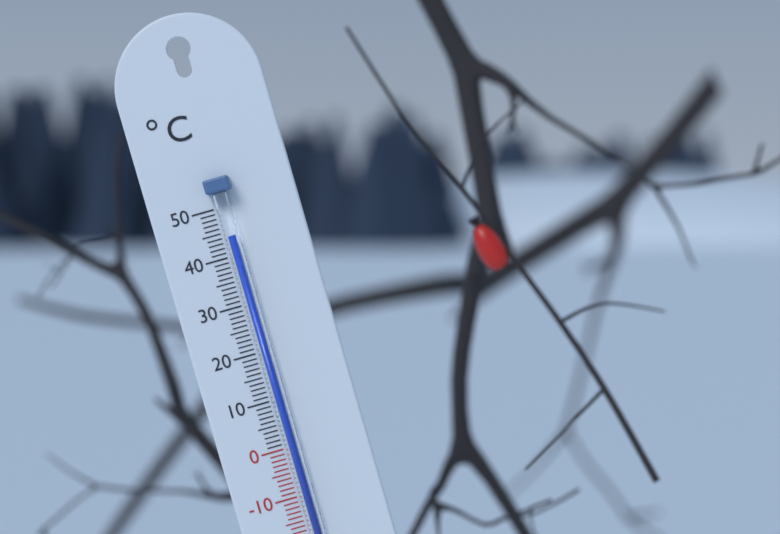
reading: 44 °C
